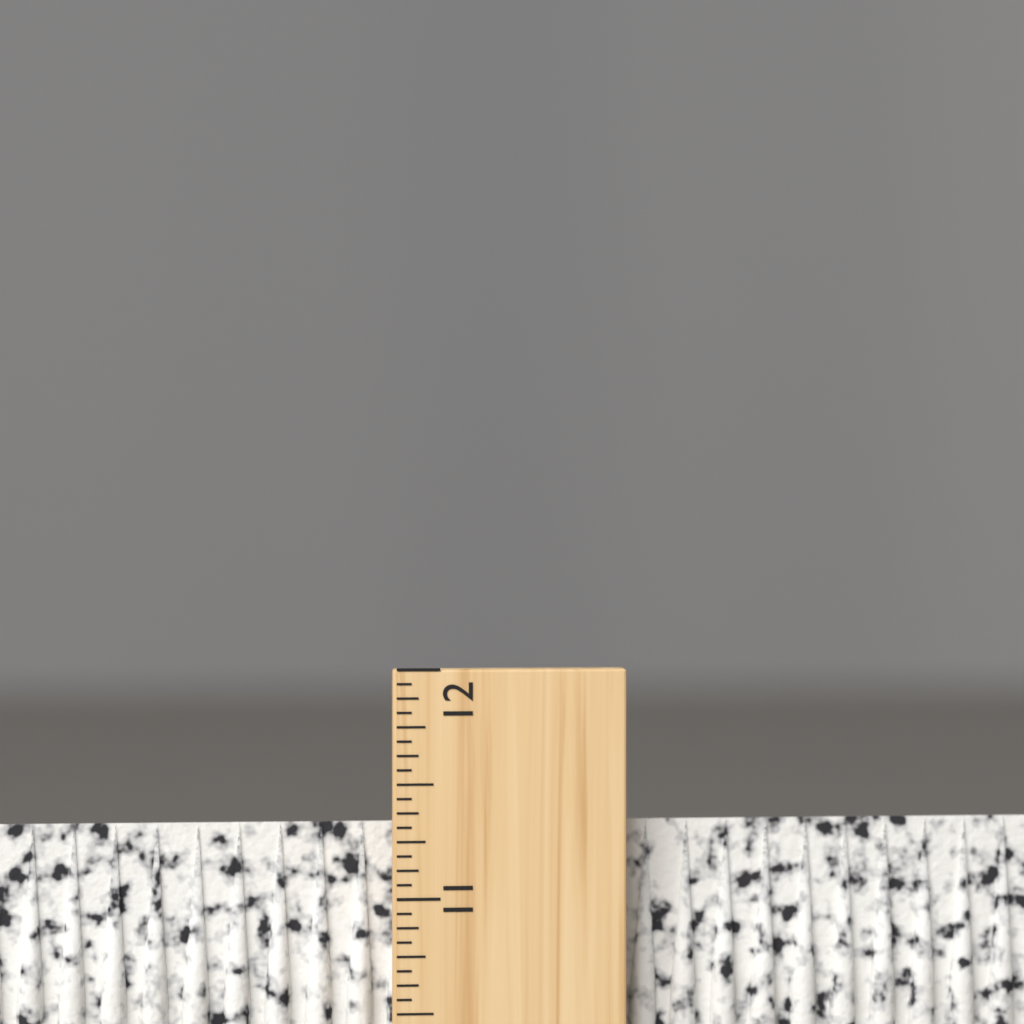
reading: 11.3125 inch
